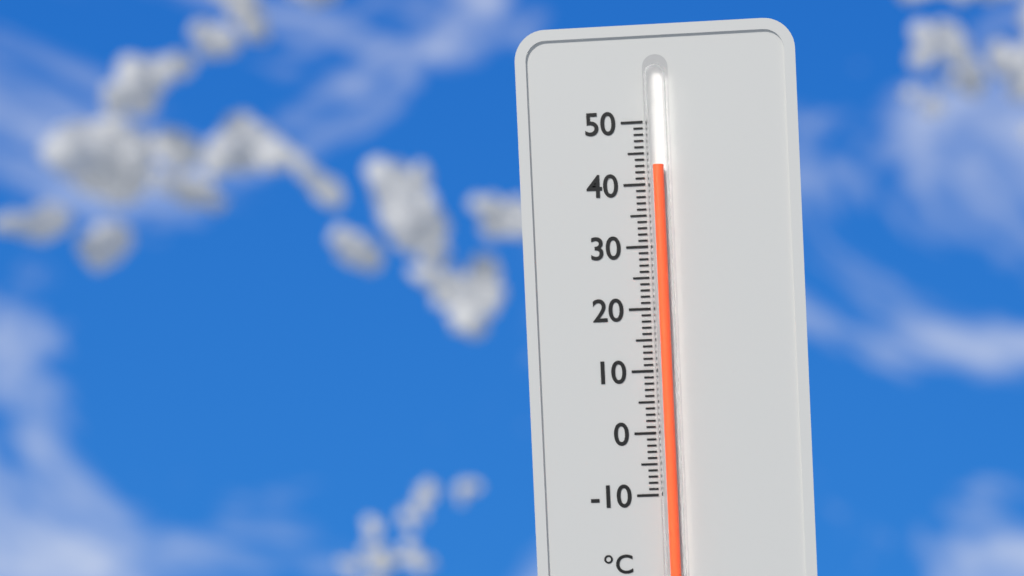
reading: 43 °C
